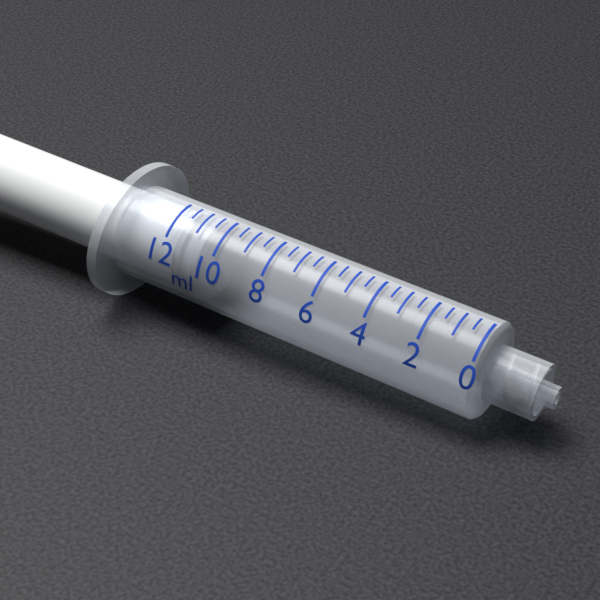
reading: 10.5 ml
